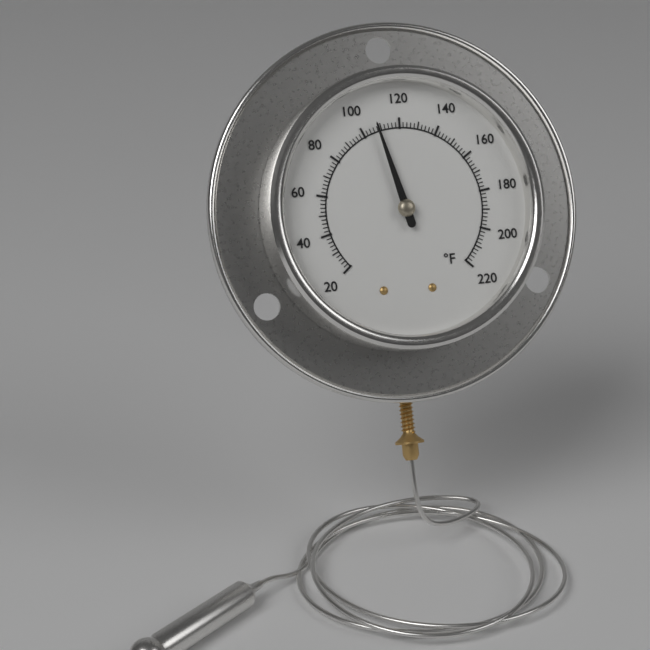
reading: 108 °F
